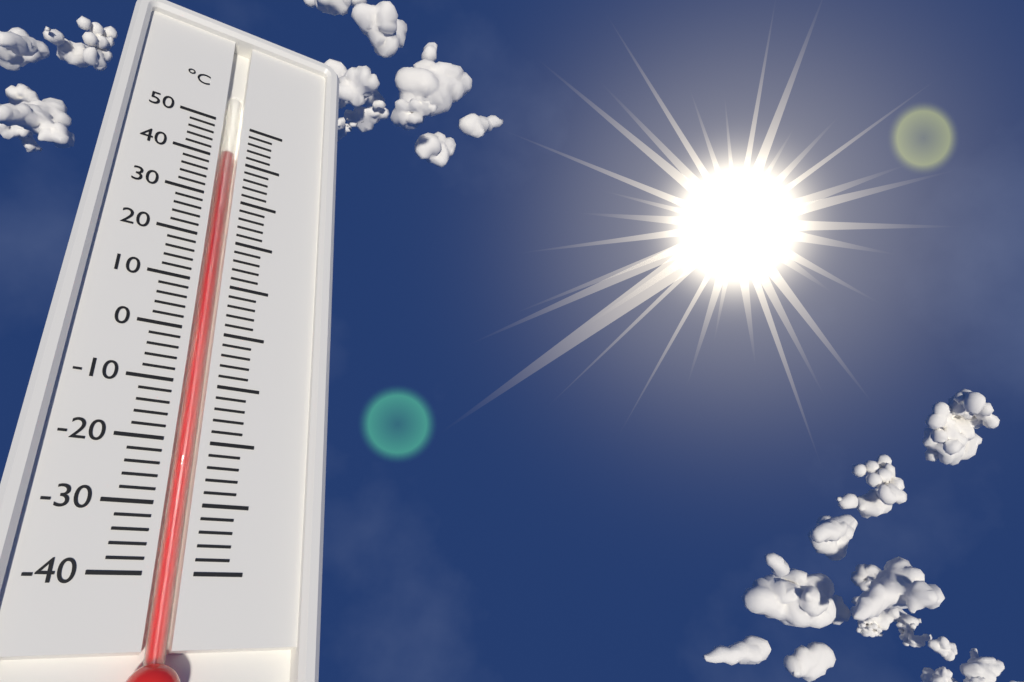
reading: 42 °C
